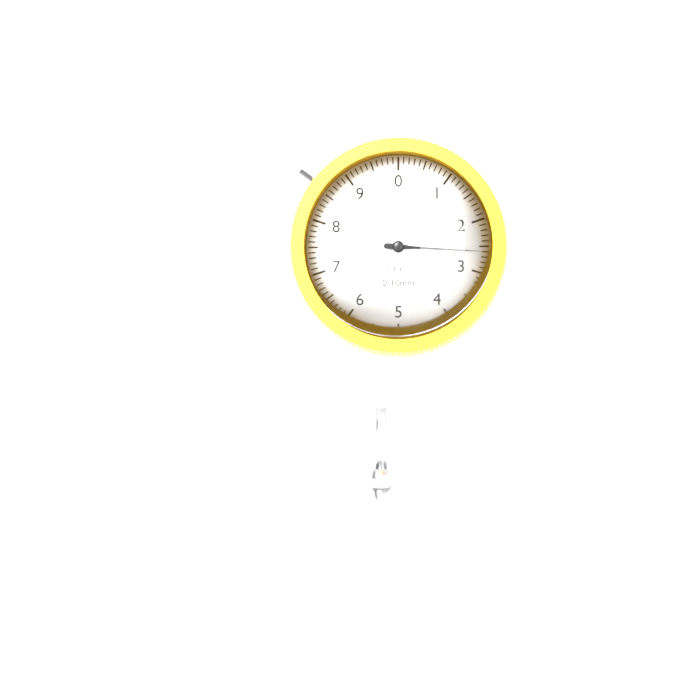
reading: 2.6 mm
